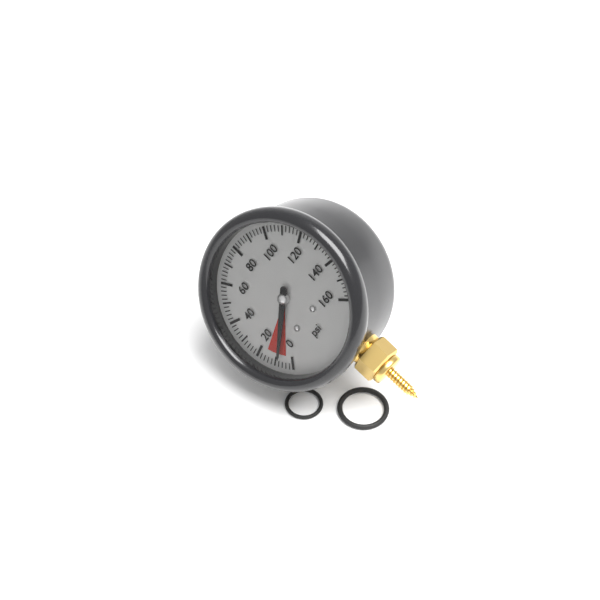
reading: 8 psi
